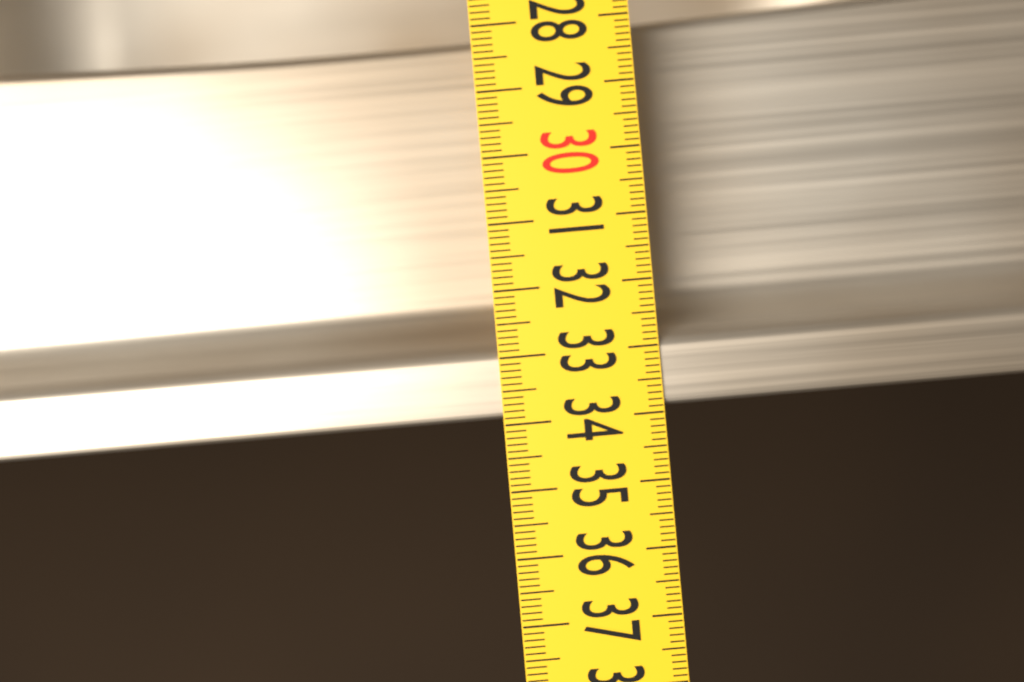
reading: 33.9 (no unit)
